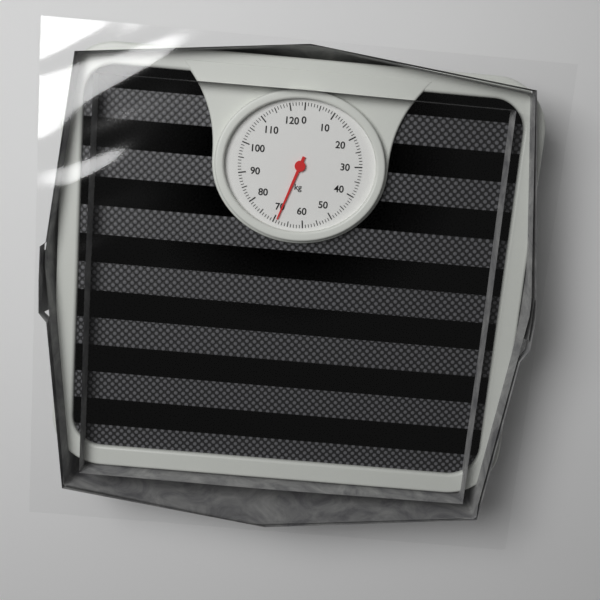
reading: 69 kg
